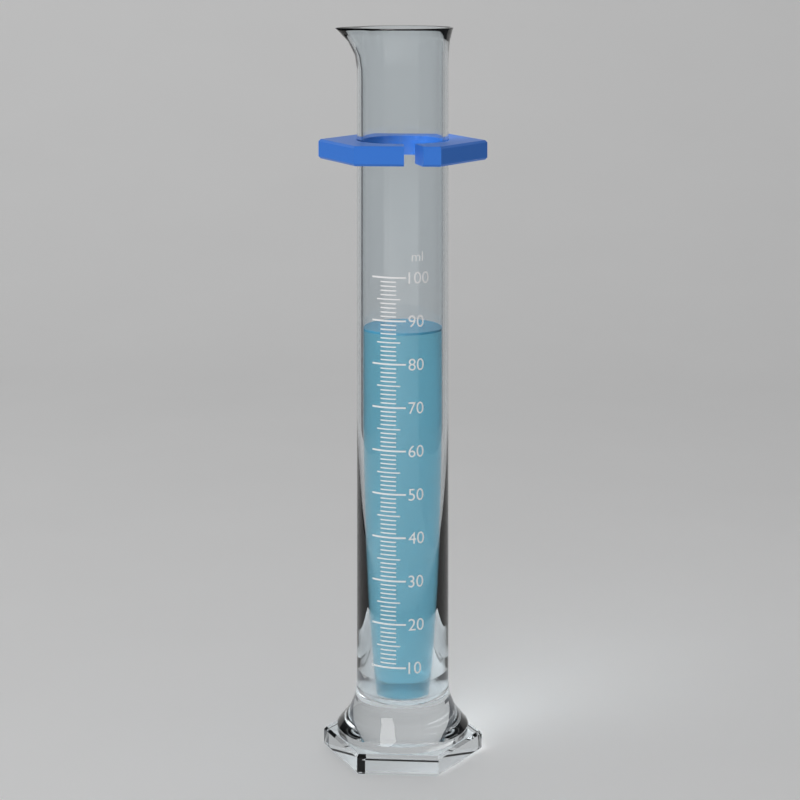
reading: 87 ml
